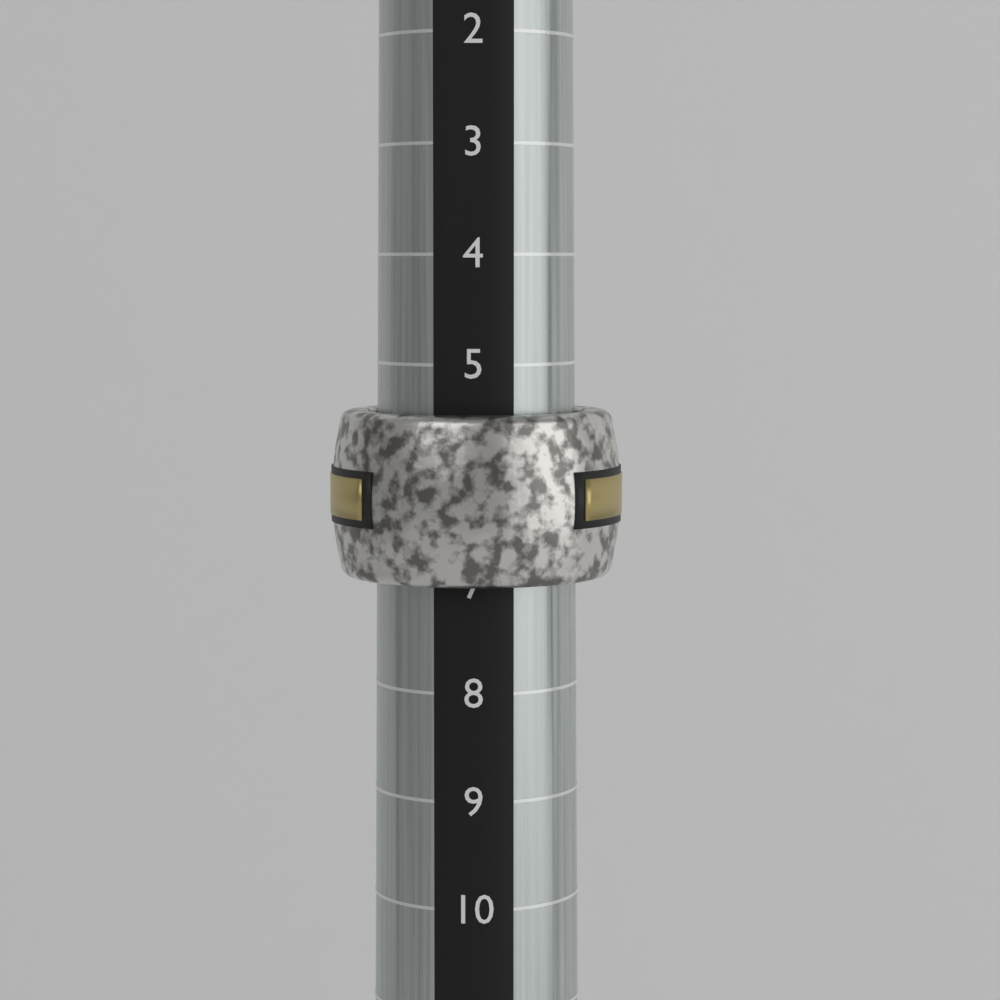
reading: 7 (no unit)
